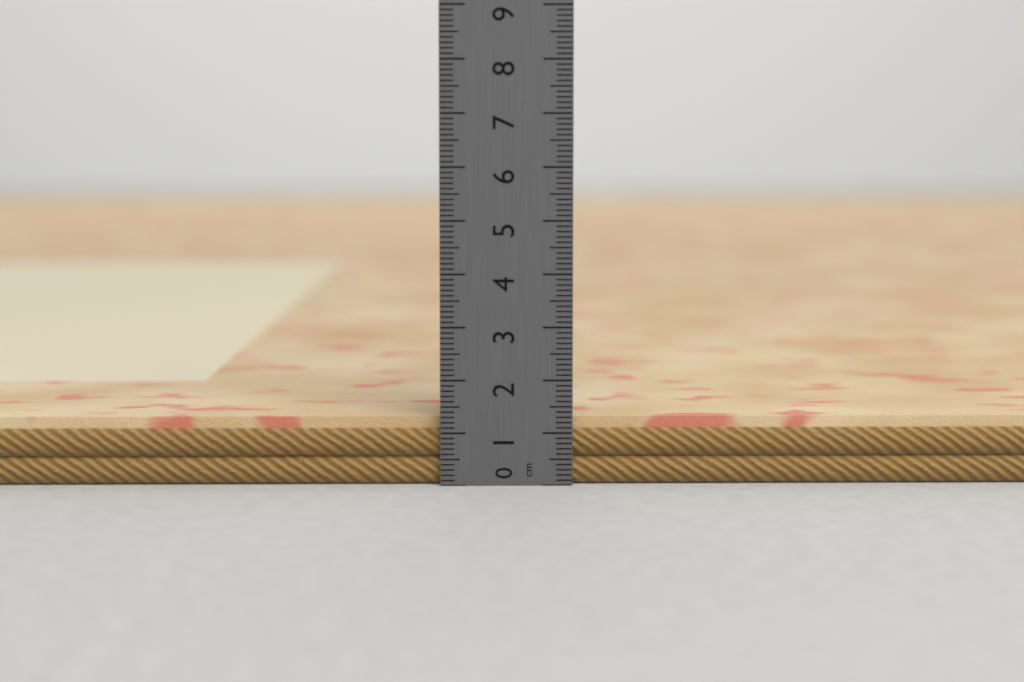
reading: 1.3 cm
